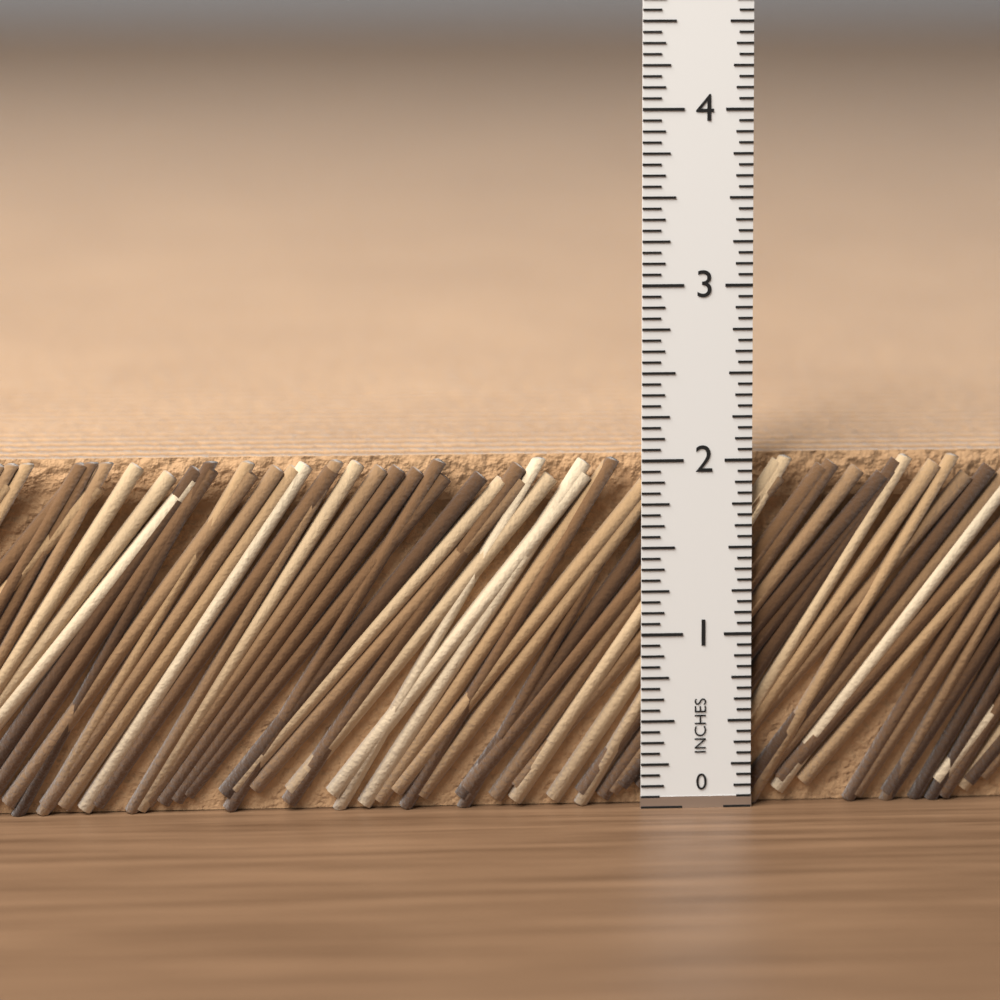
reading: 2.0000 in
